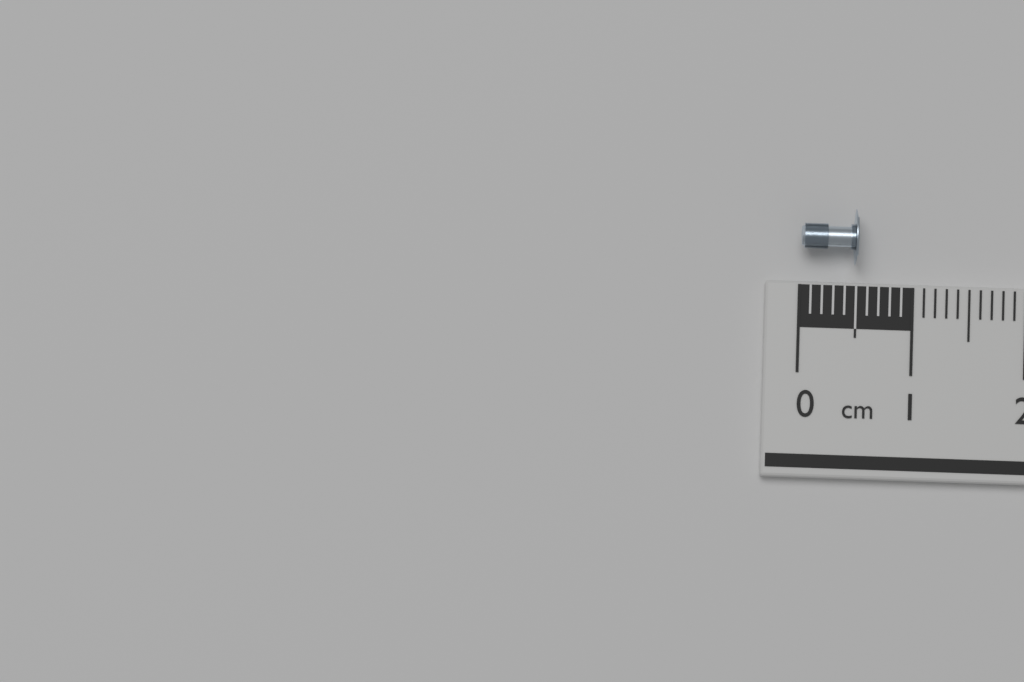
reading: 0.5 cm
